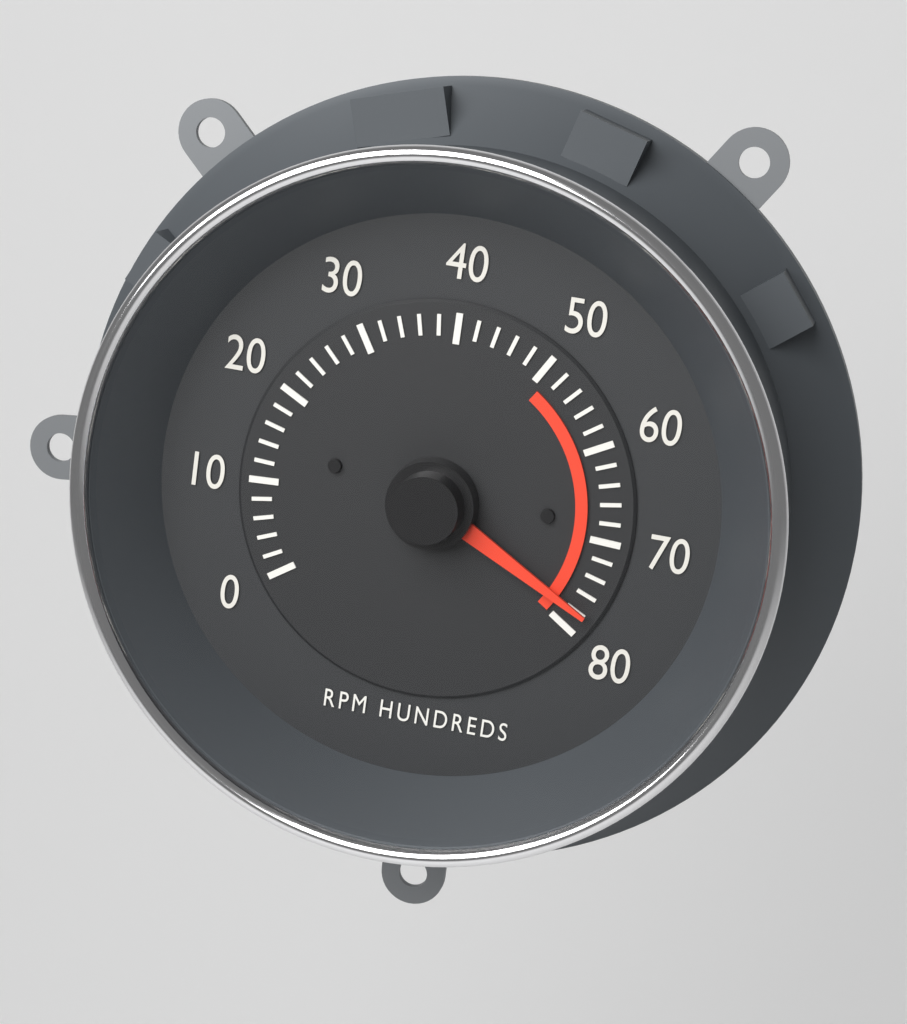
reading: 7800 RPM
